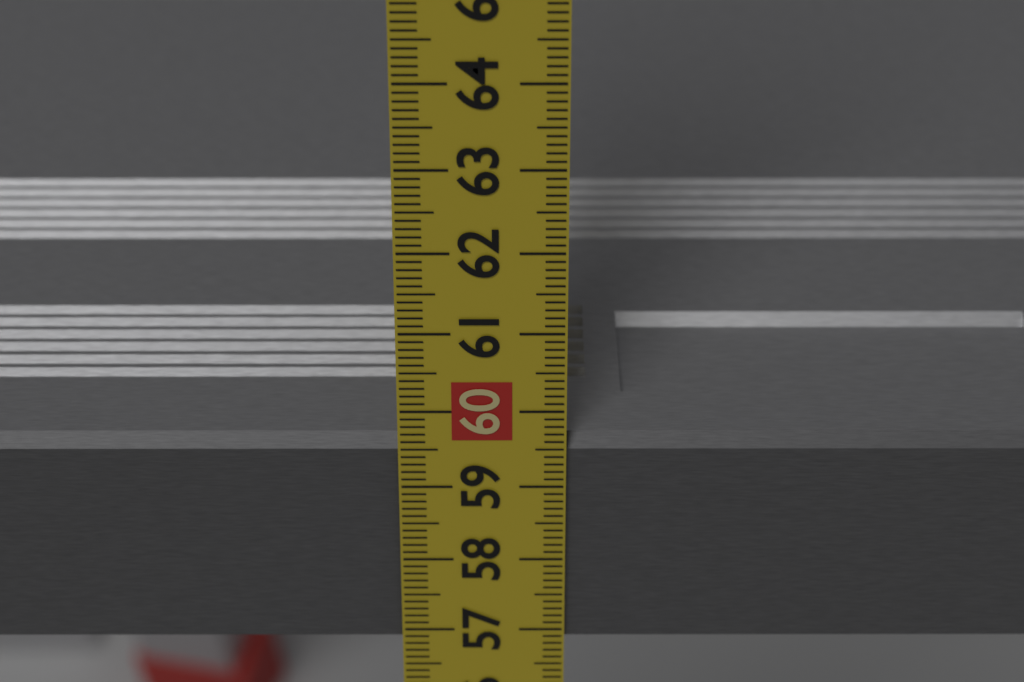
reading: 59.6 cm
